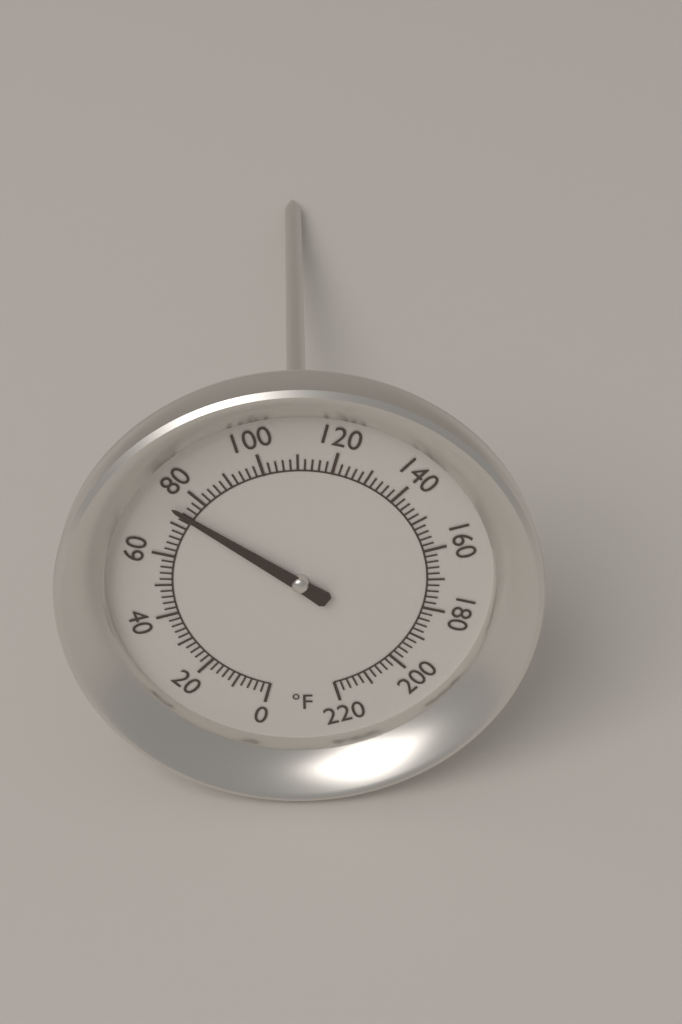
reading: 74 °F
